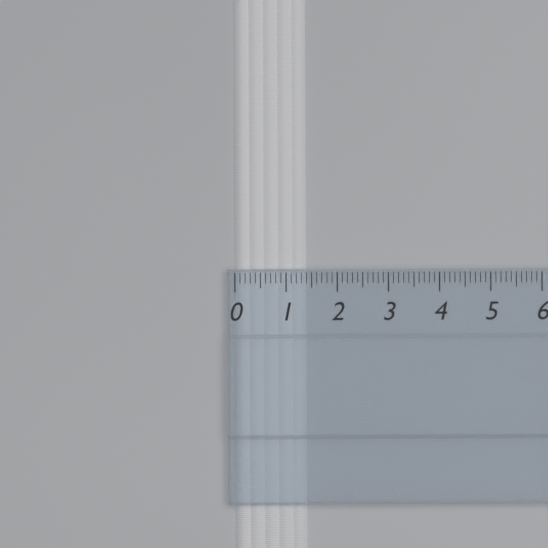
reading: 1.4 (no unit)
